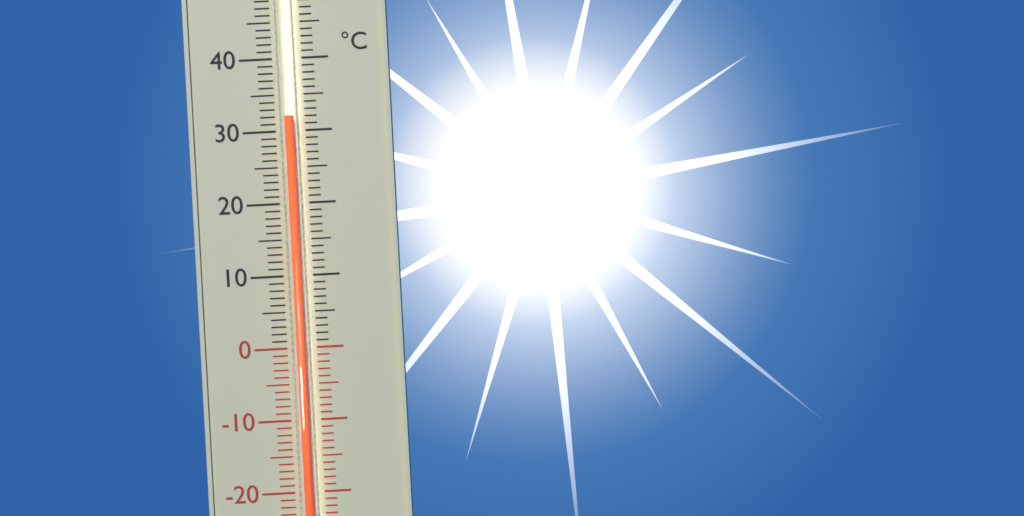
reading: 32 °C
